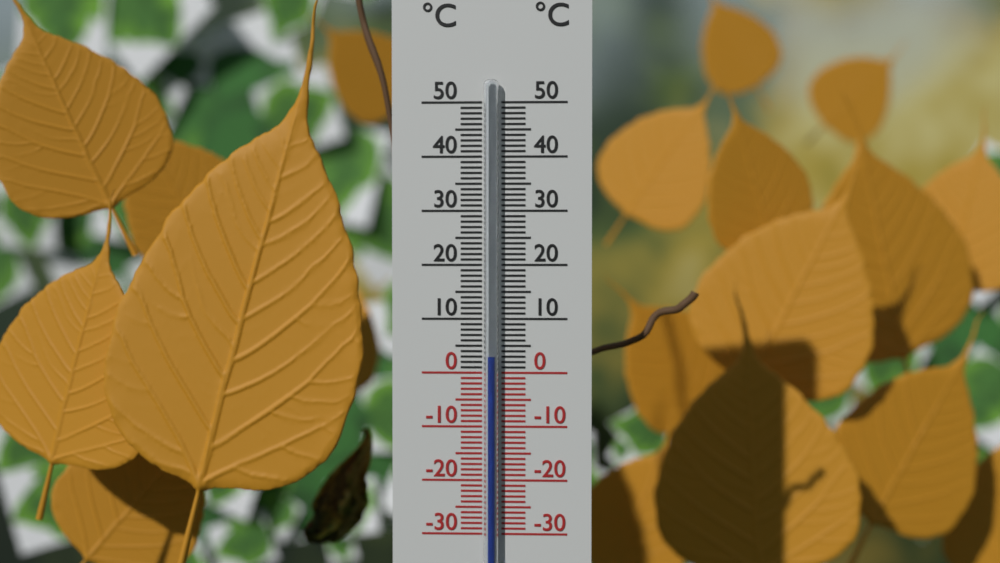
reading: 3 °C
